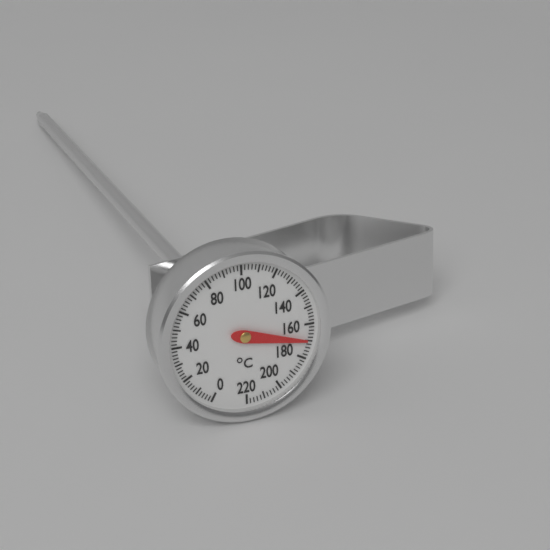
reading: 170 °C
